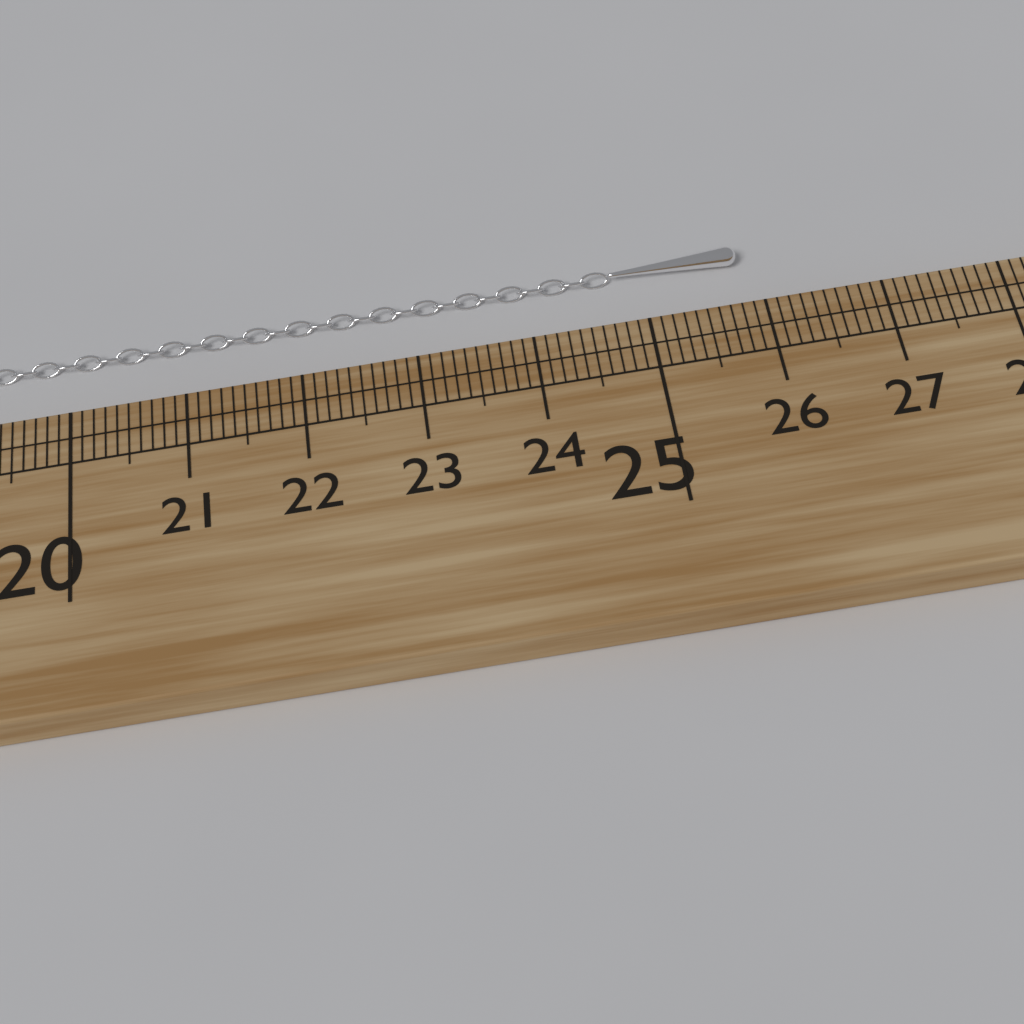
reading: 25.9 cm
